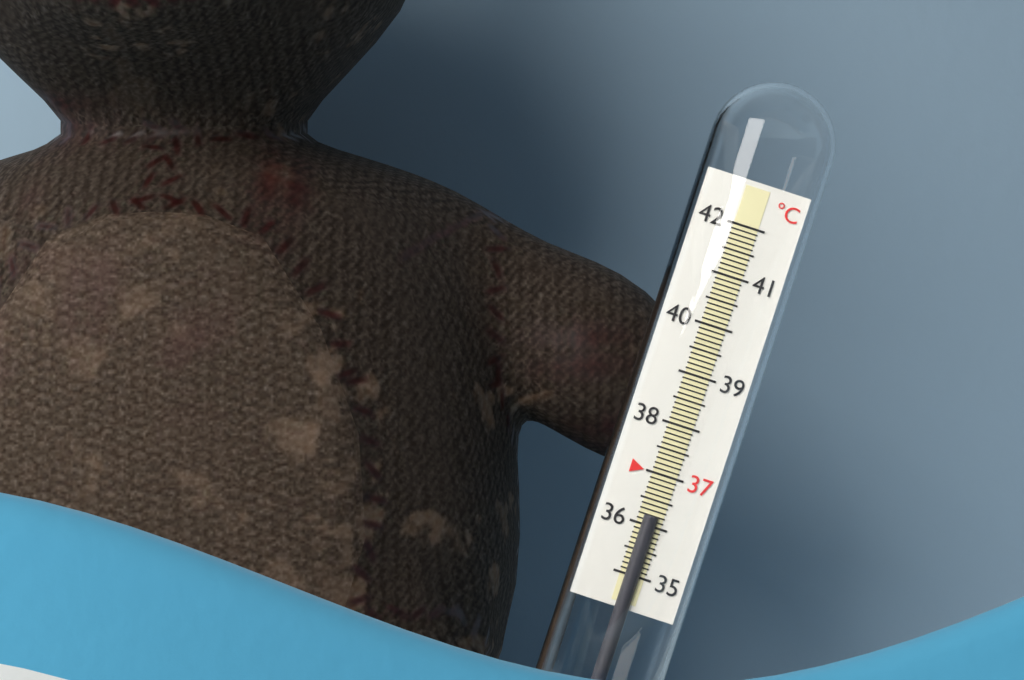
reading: 36.2 °C
